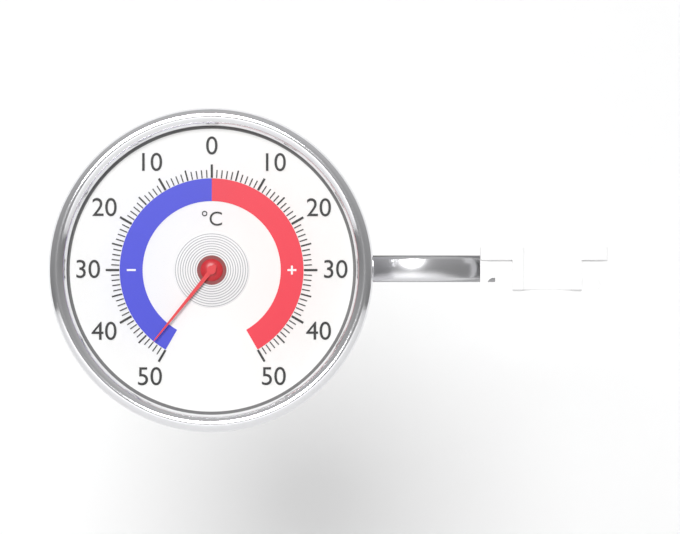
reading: -47 °C
